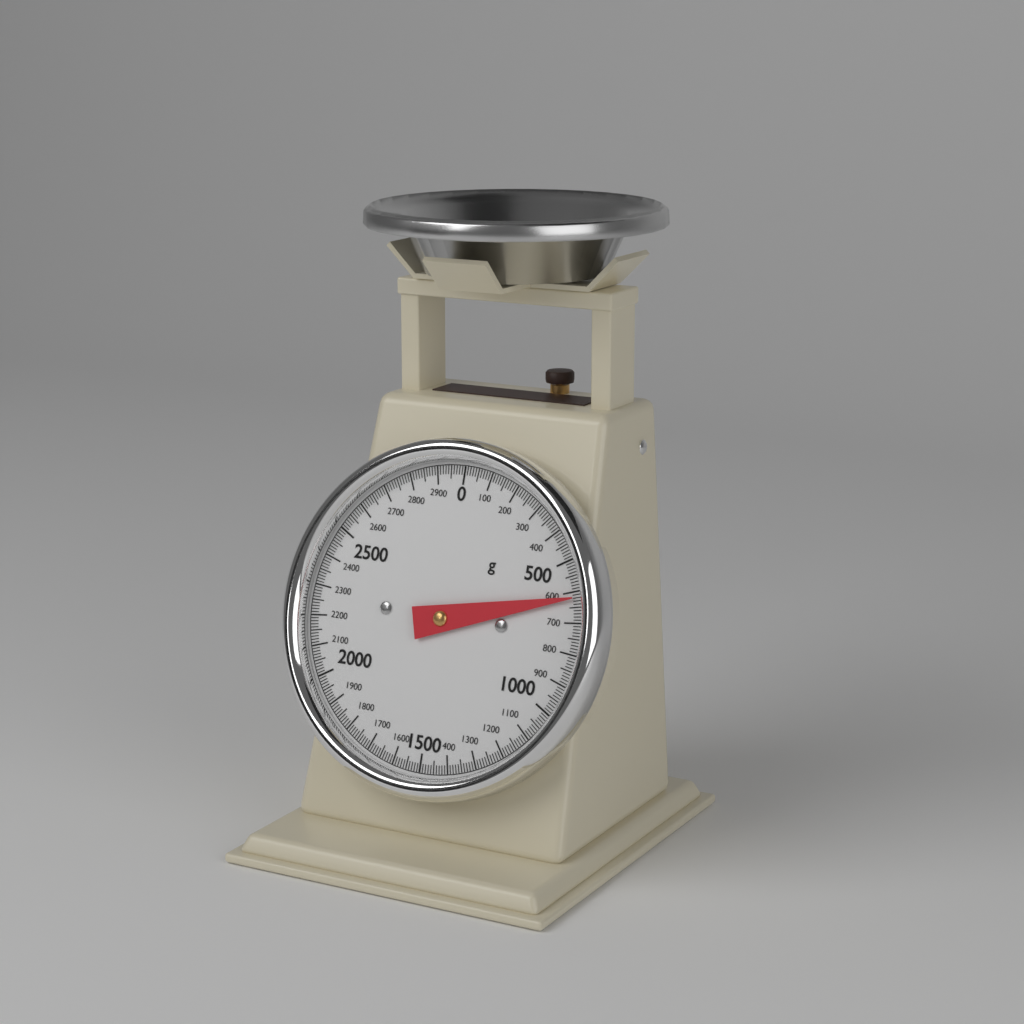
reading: 620 g
